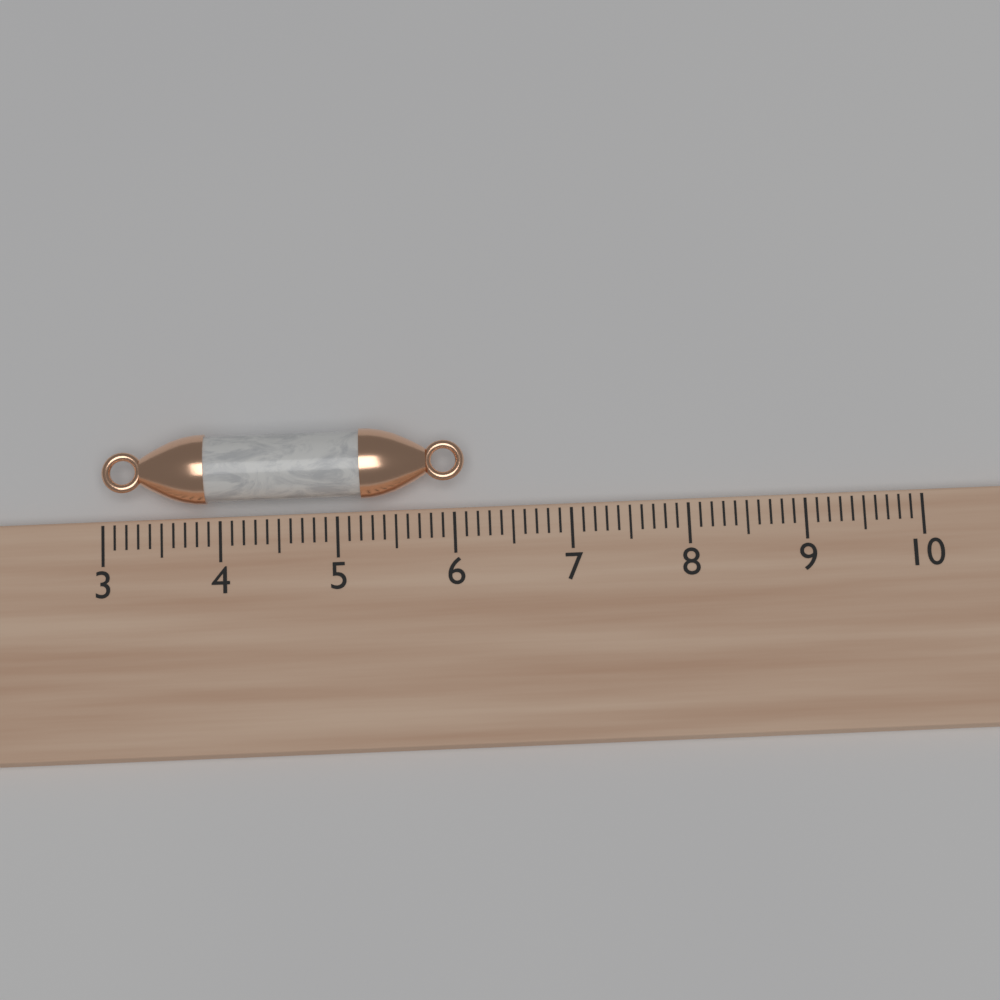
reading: 6.1 (no unit)
